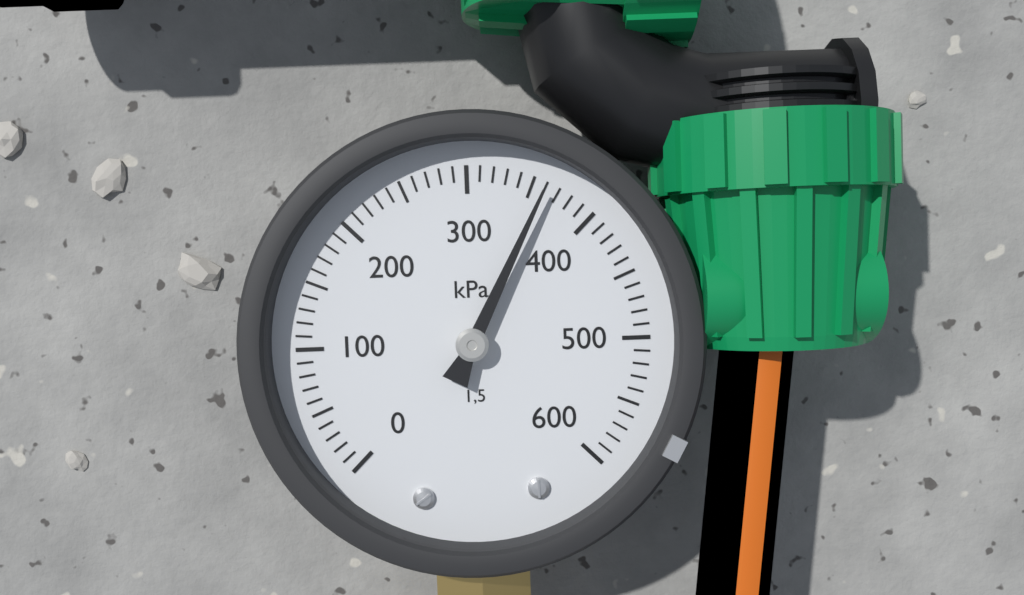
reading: 360 kPa
